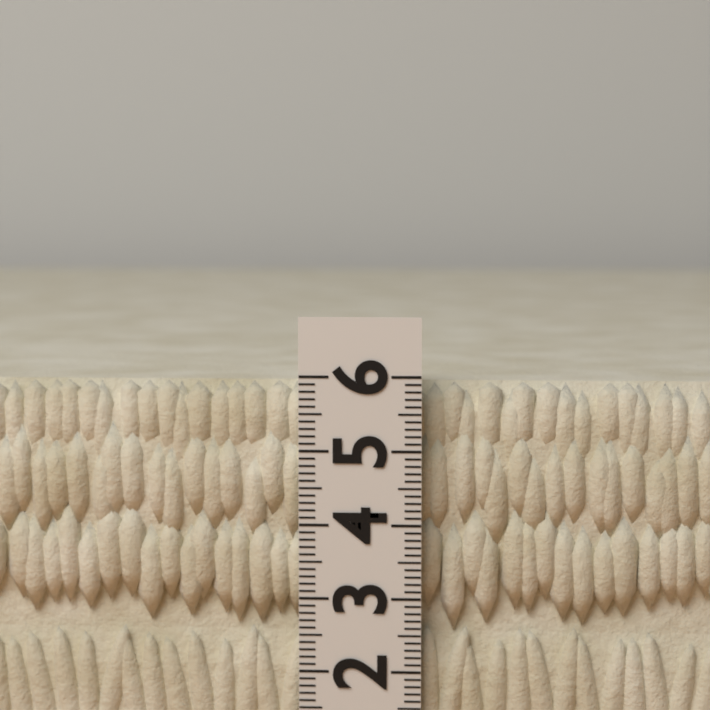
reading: 5.9 (no unit)
